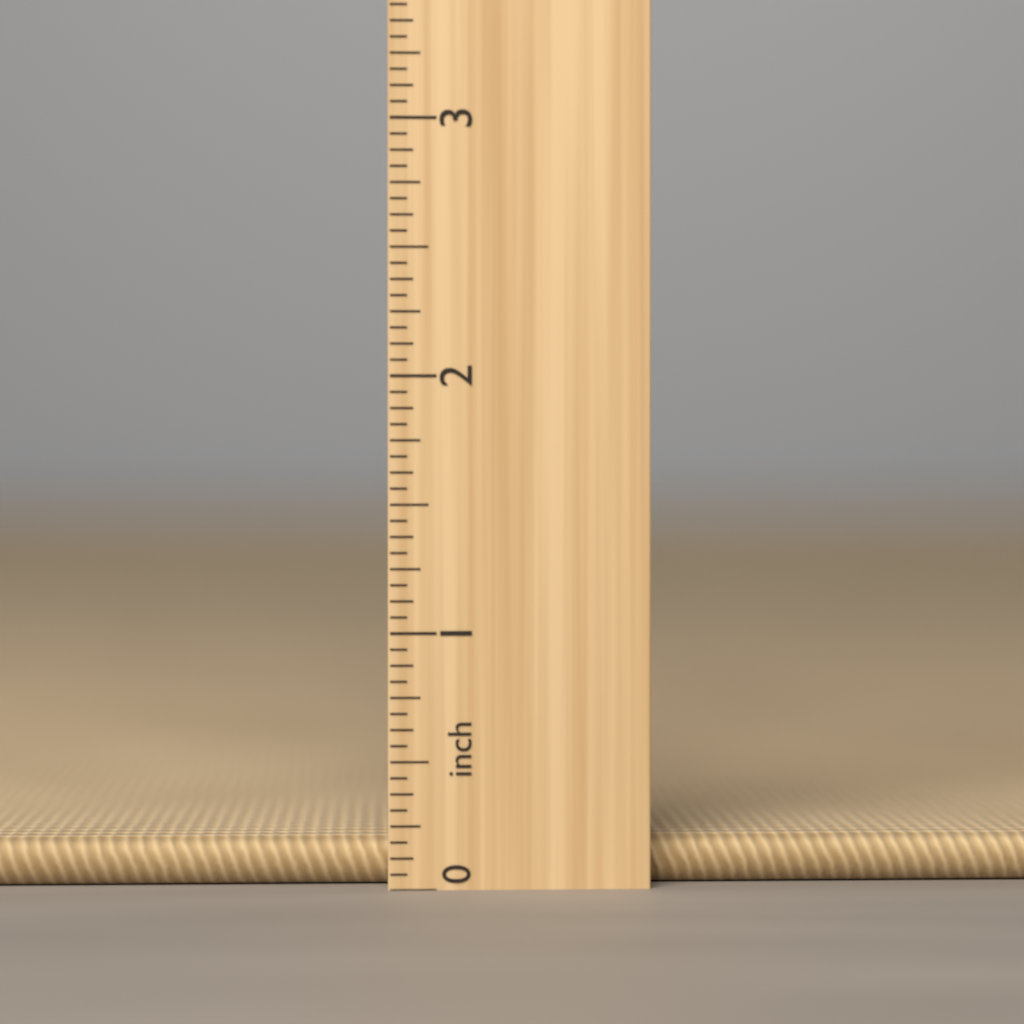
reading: 0.1875 in
